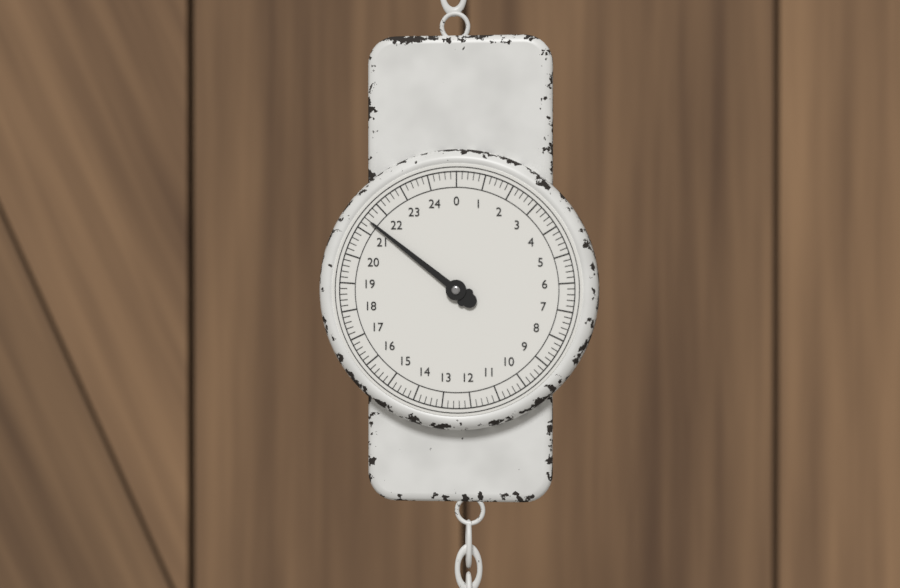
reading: 21.4 (no unit)
